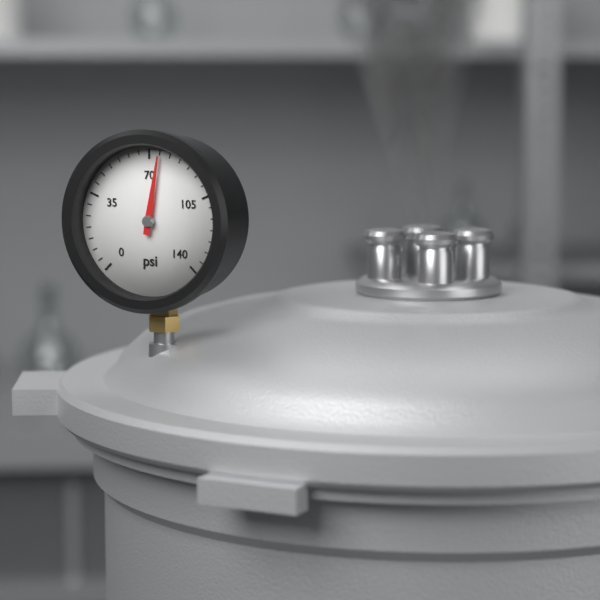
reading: 75 psi
